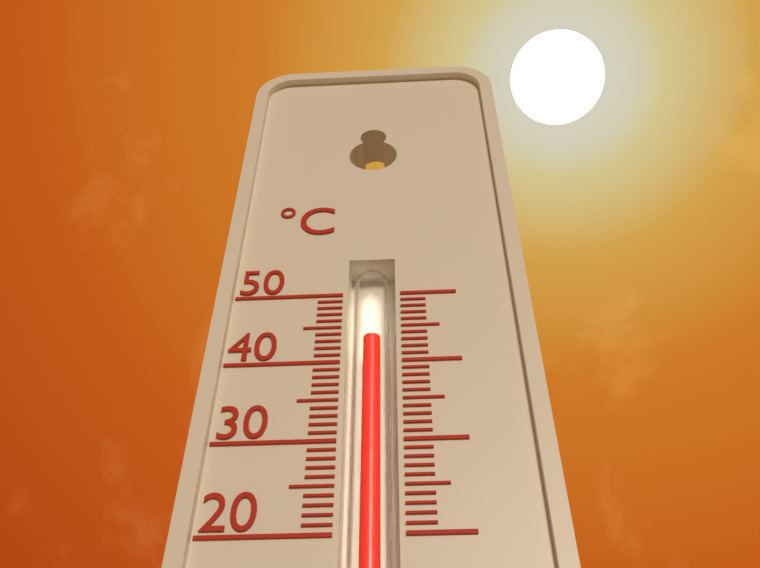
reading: 44 °C
